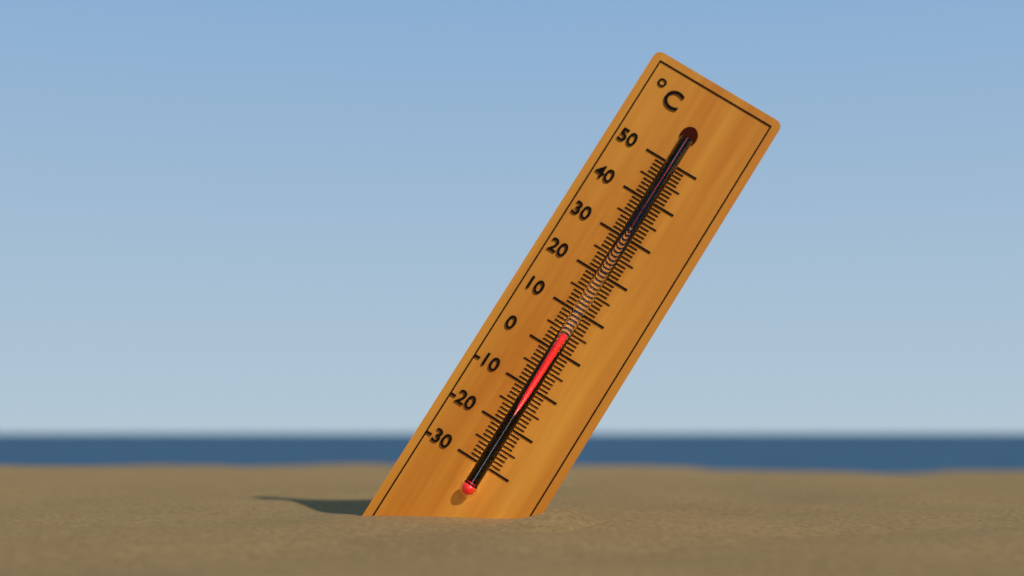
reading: 4 °C
